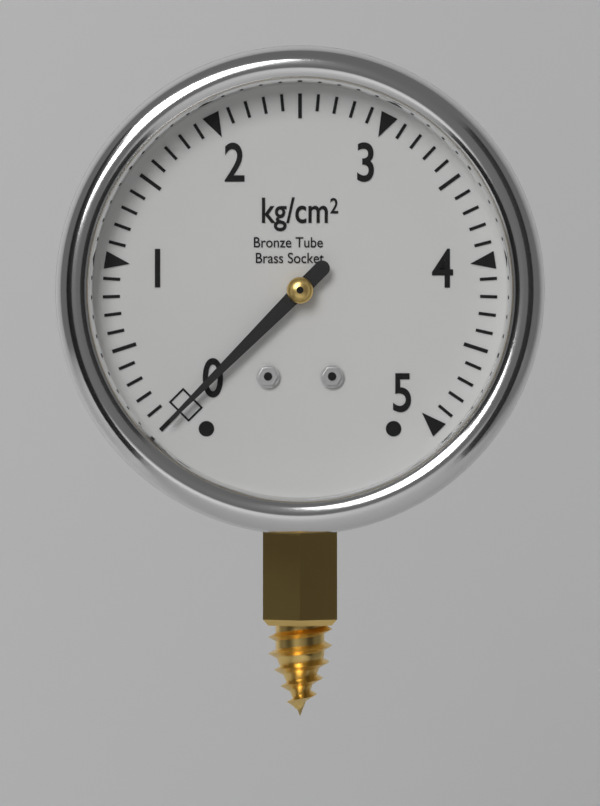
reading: 0.0 kg/cm²
